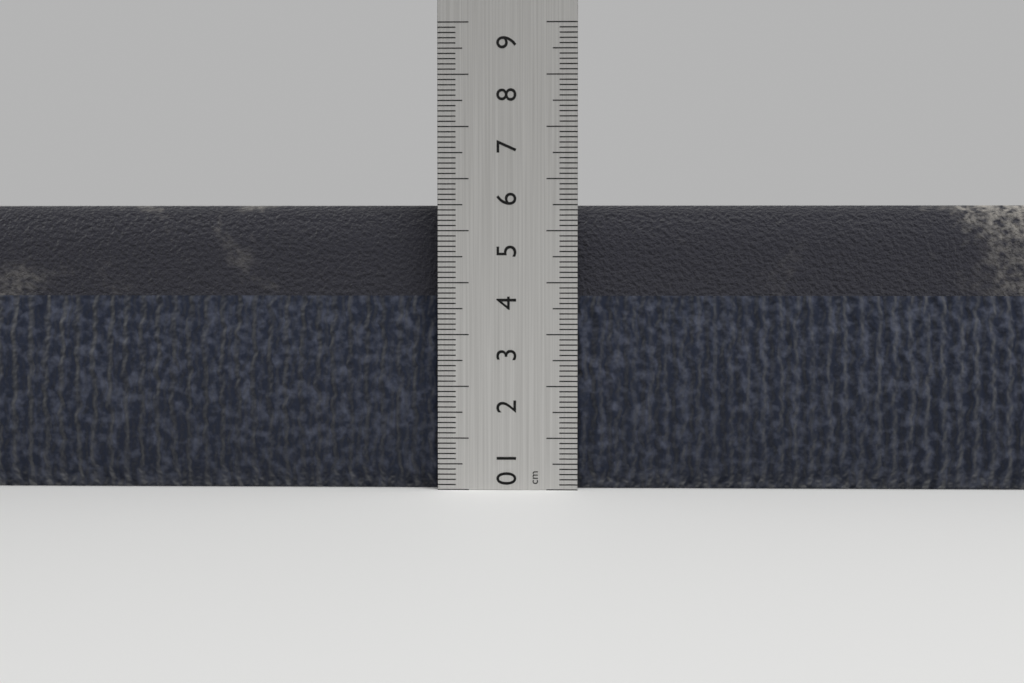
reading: 5.5 cm
